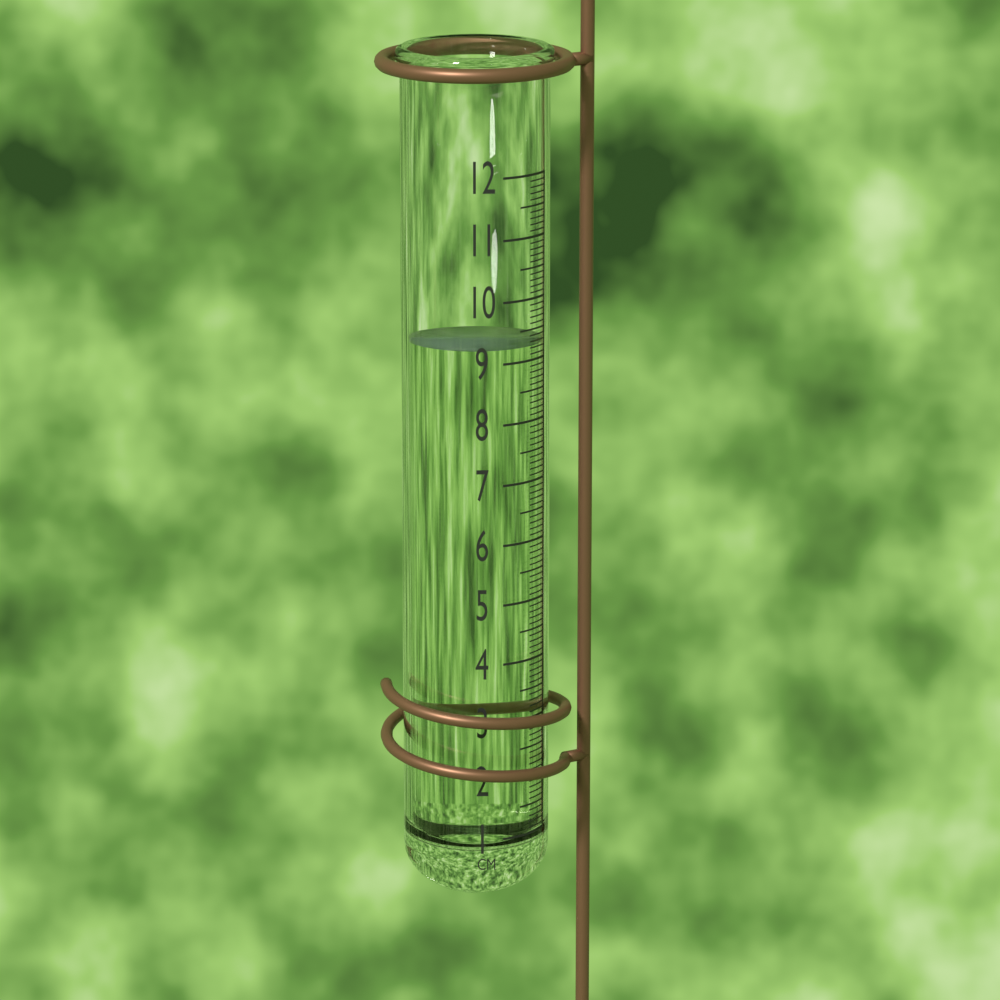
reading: 9.3 cm
